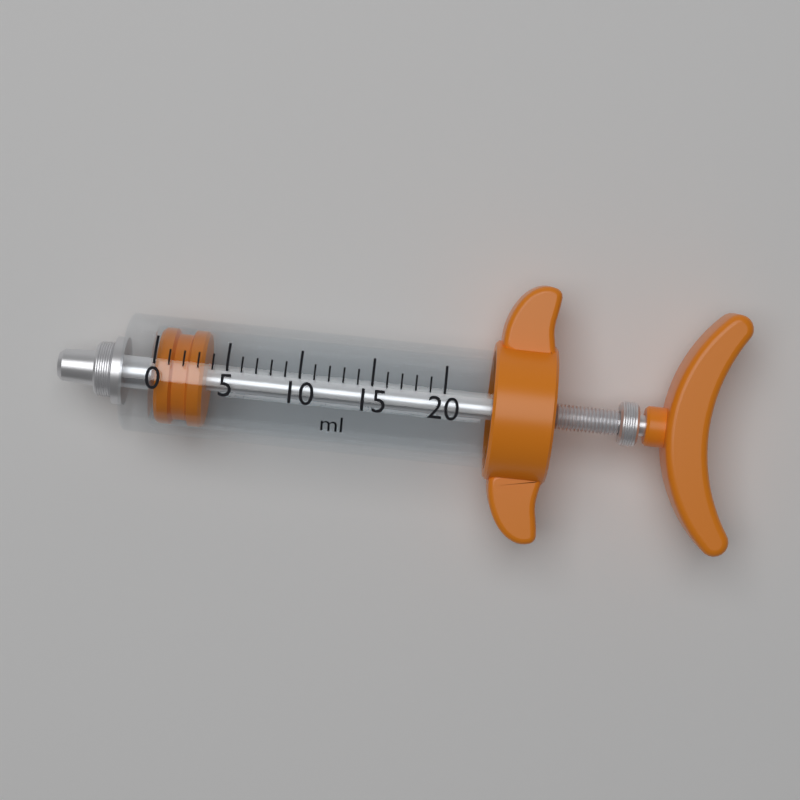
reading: 0 ml
